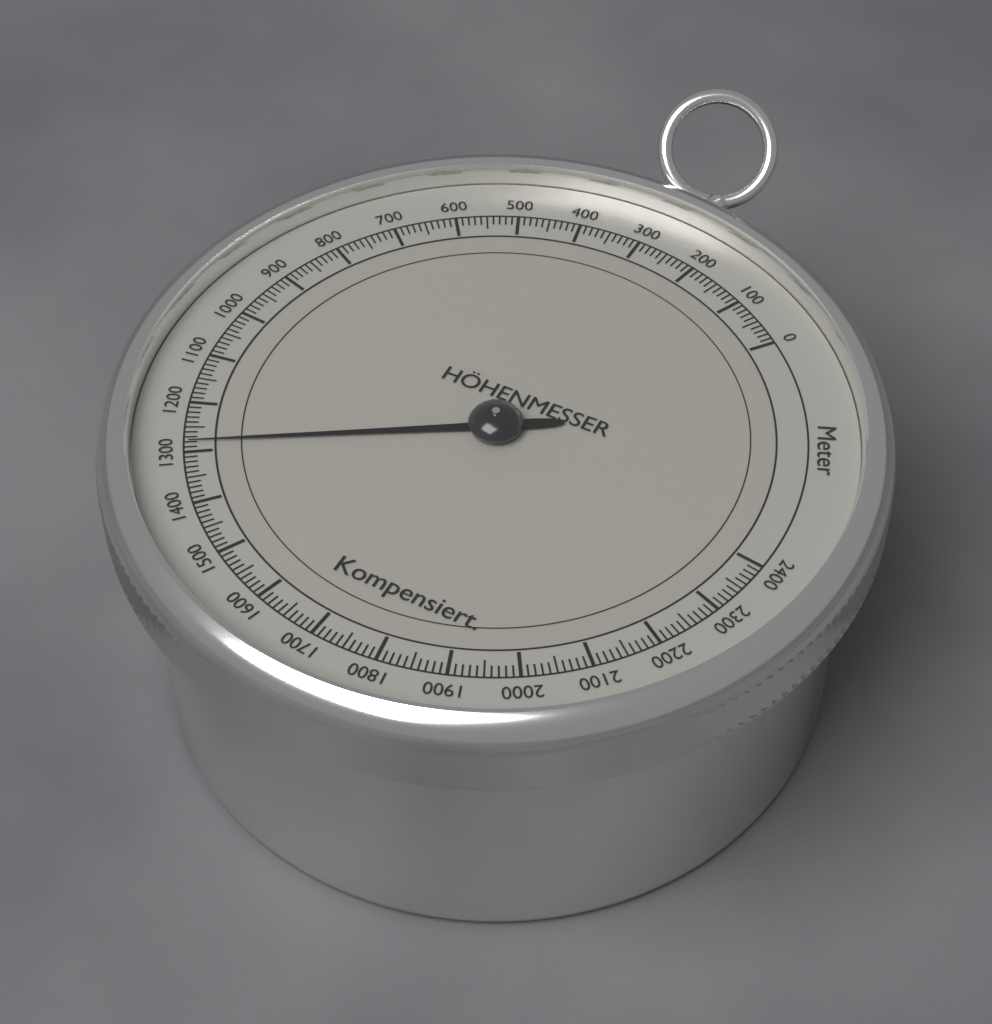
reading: 1280 m
